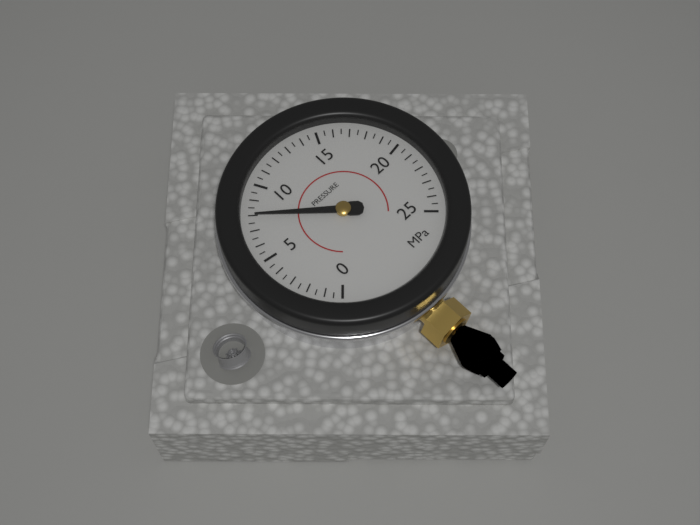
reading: 8.0 MPa
